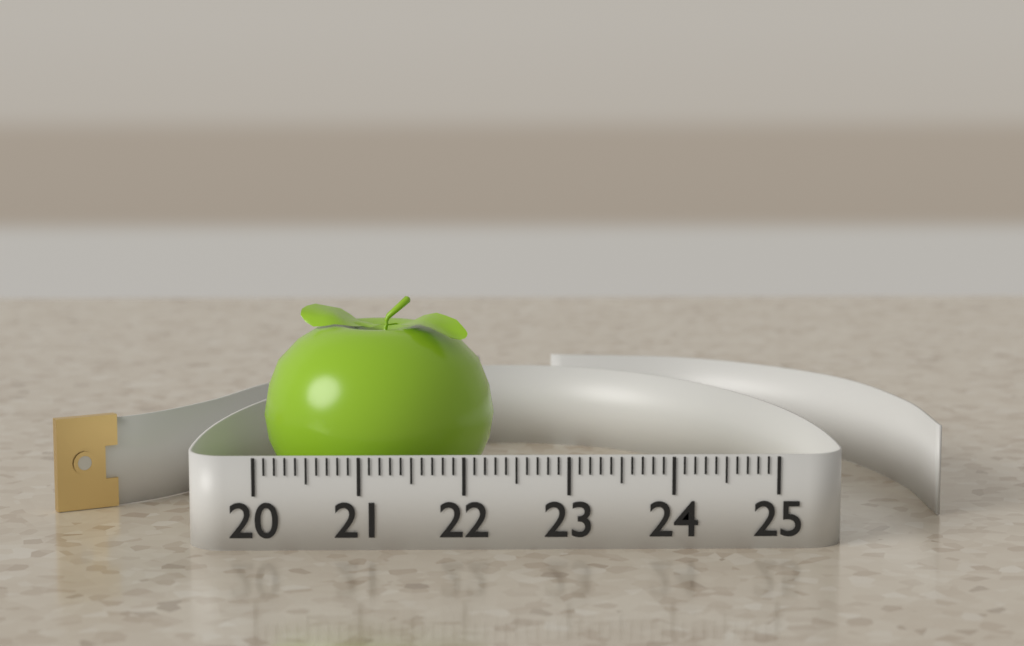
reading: 22.3 (no unit)
